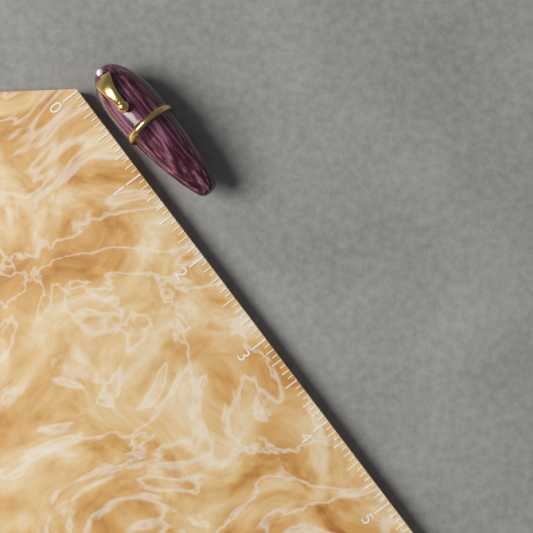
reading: 1.5625 (no unit)
